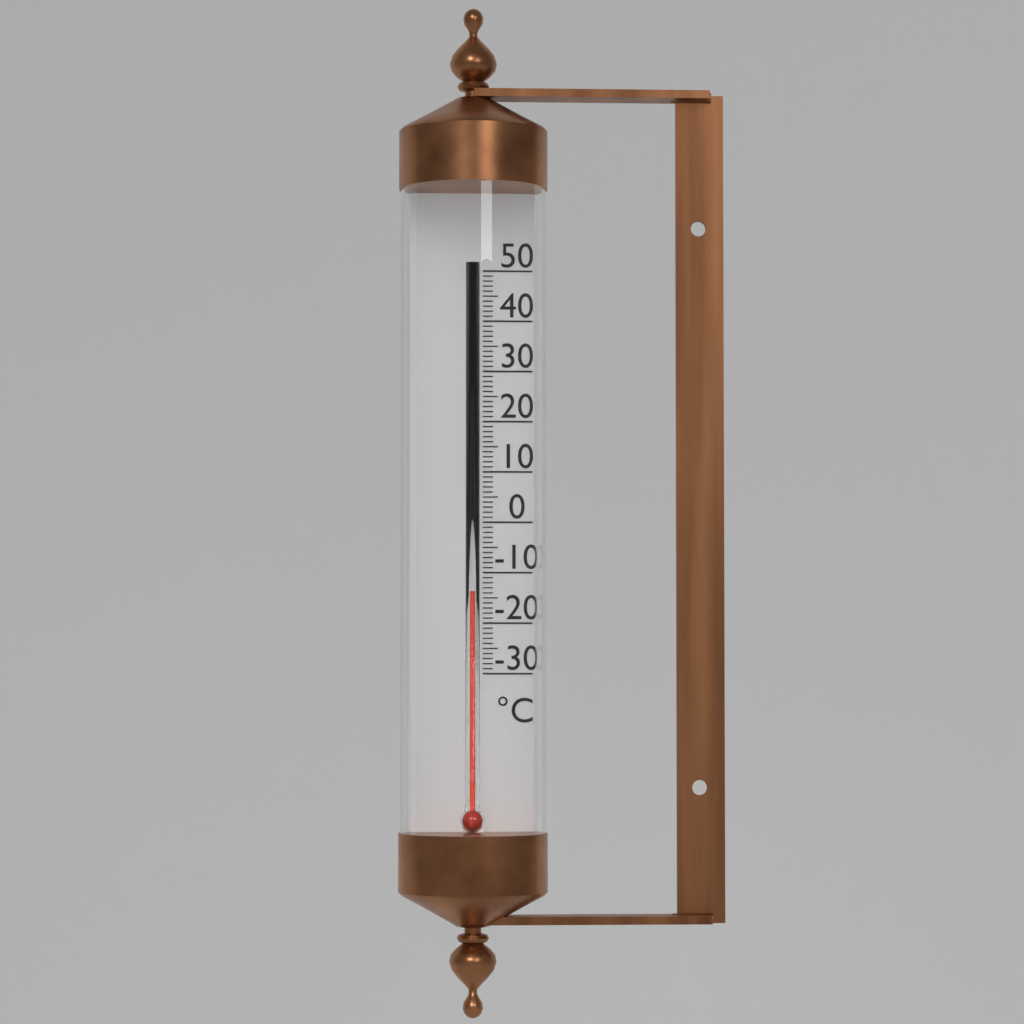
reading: -14 °C
